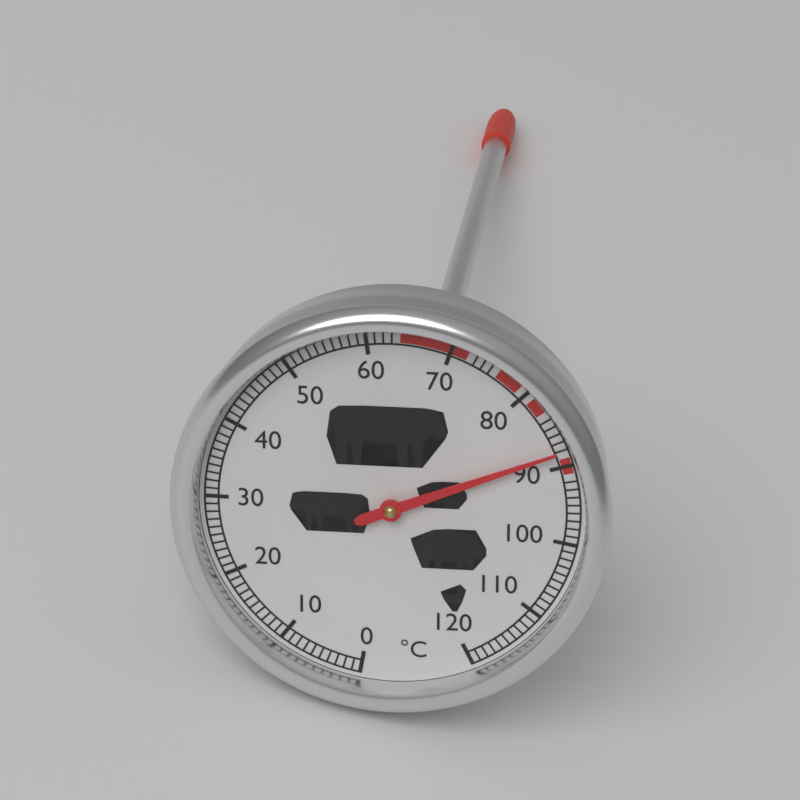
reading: 88 °C
